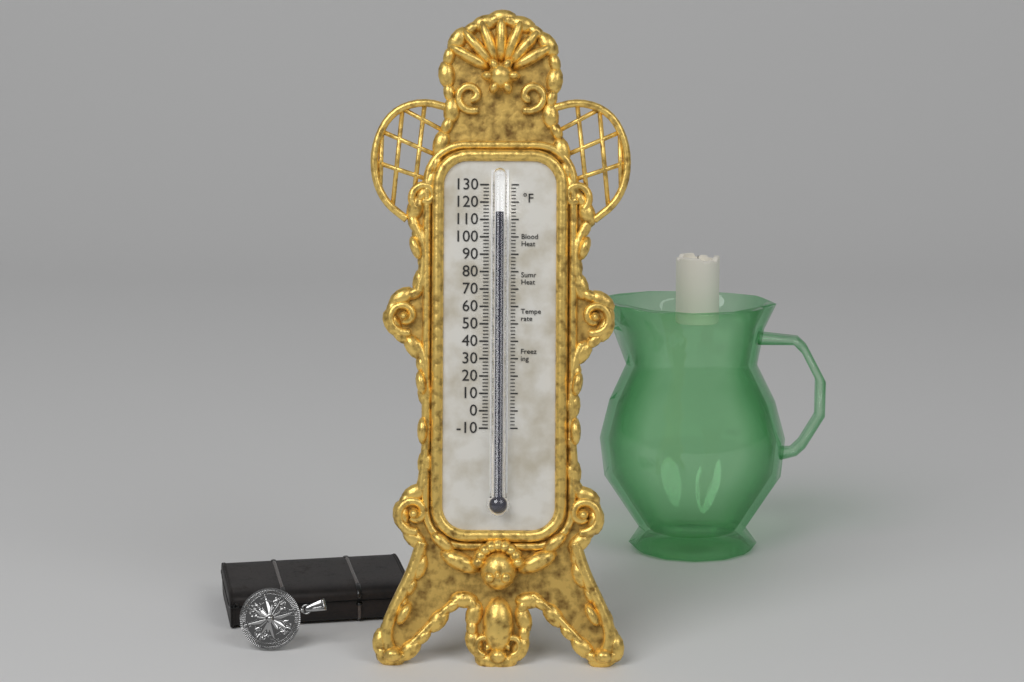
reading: 114 °F
